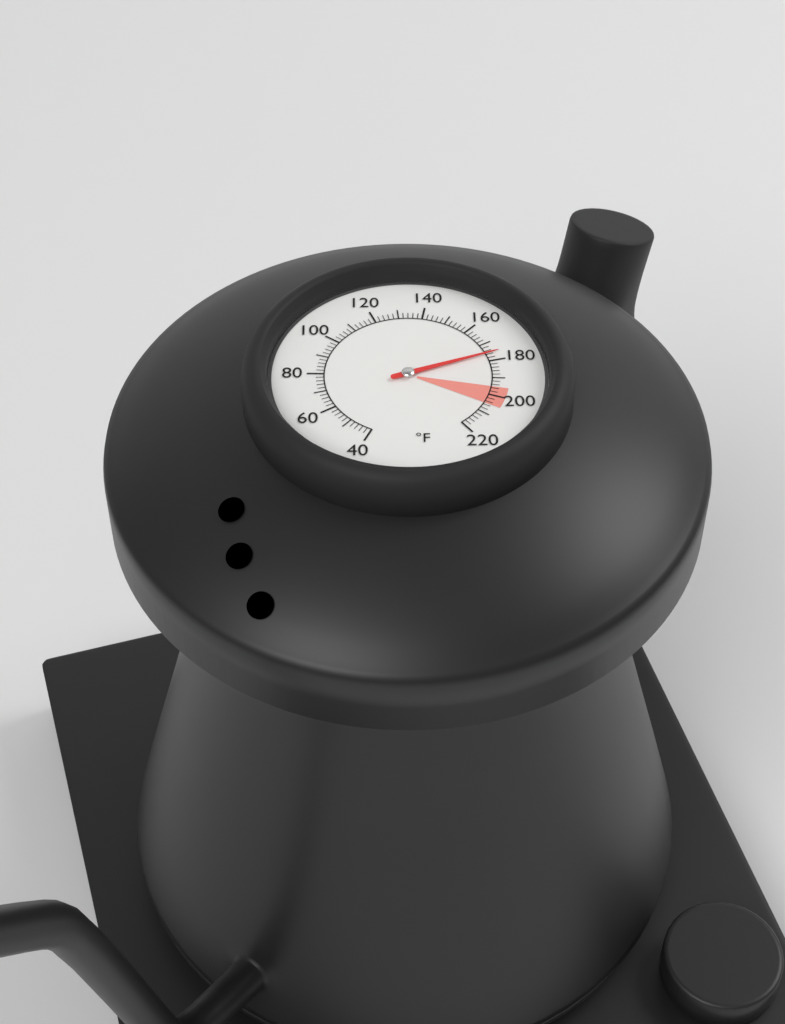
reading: 176 °F
